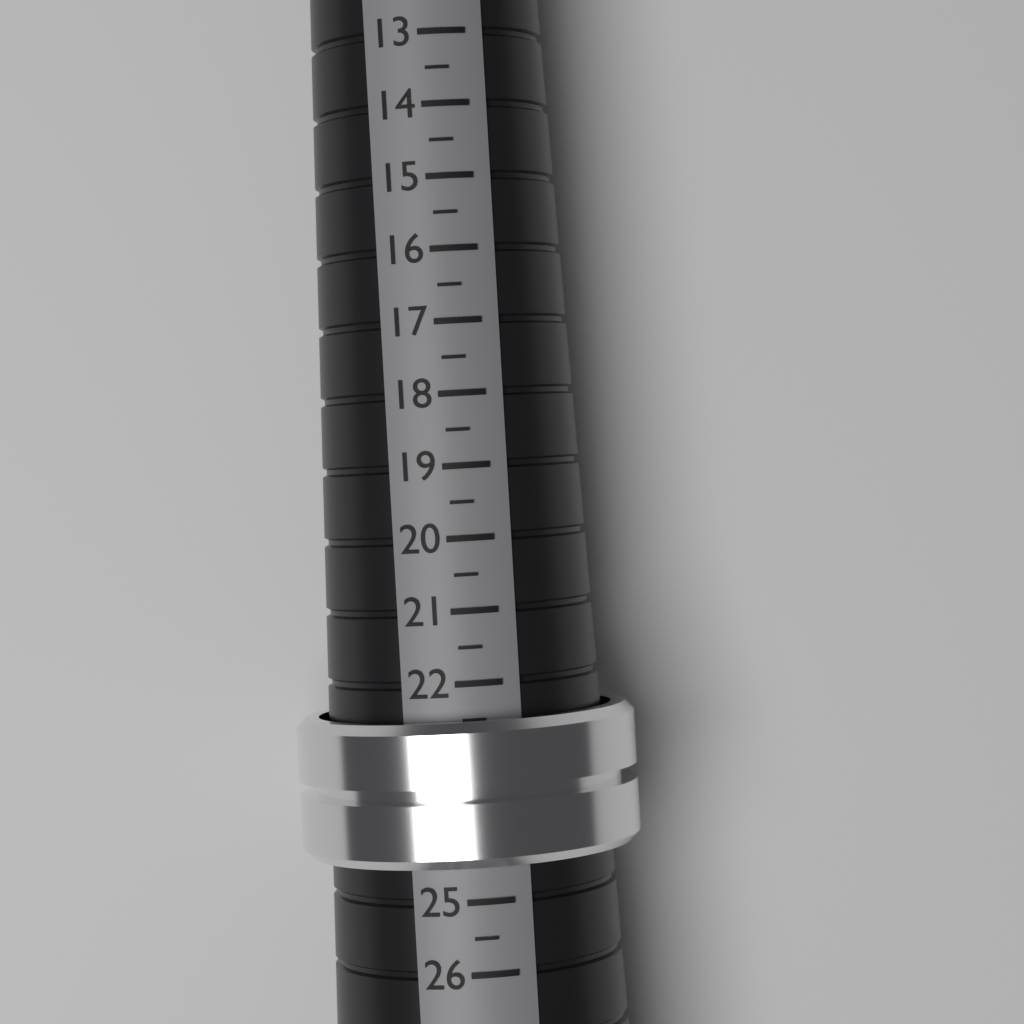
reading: 24.5 (no unit)
